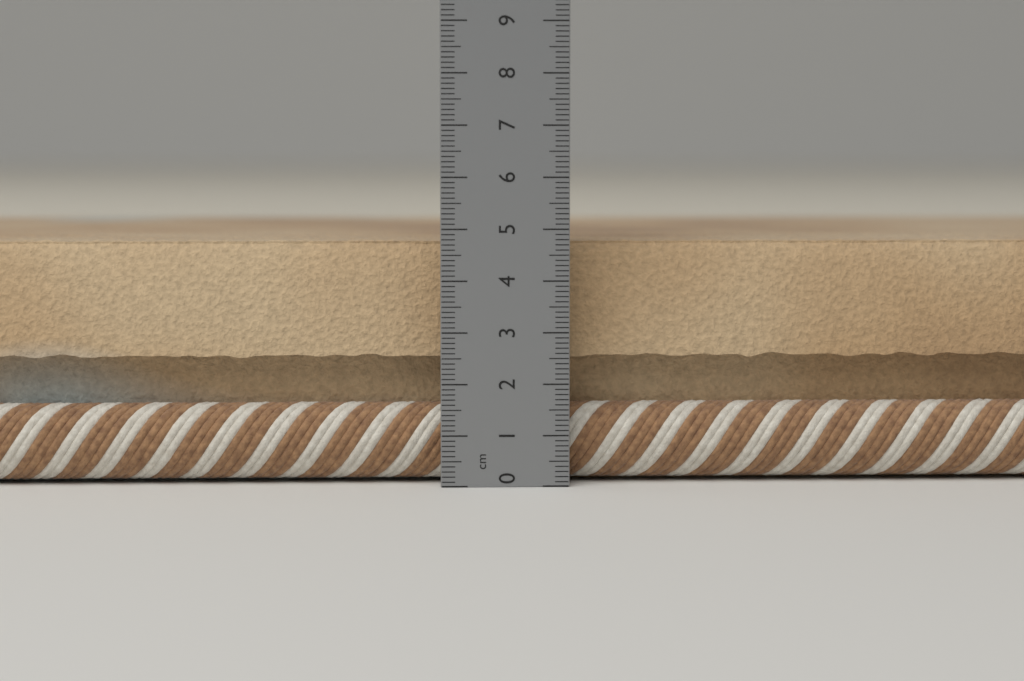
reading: 4.8 cm
